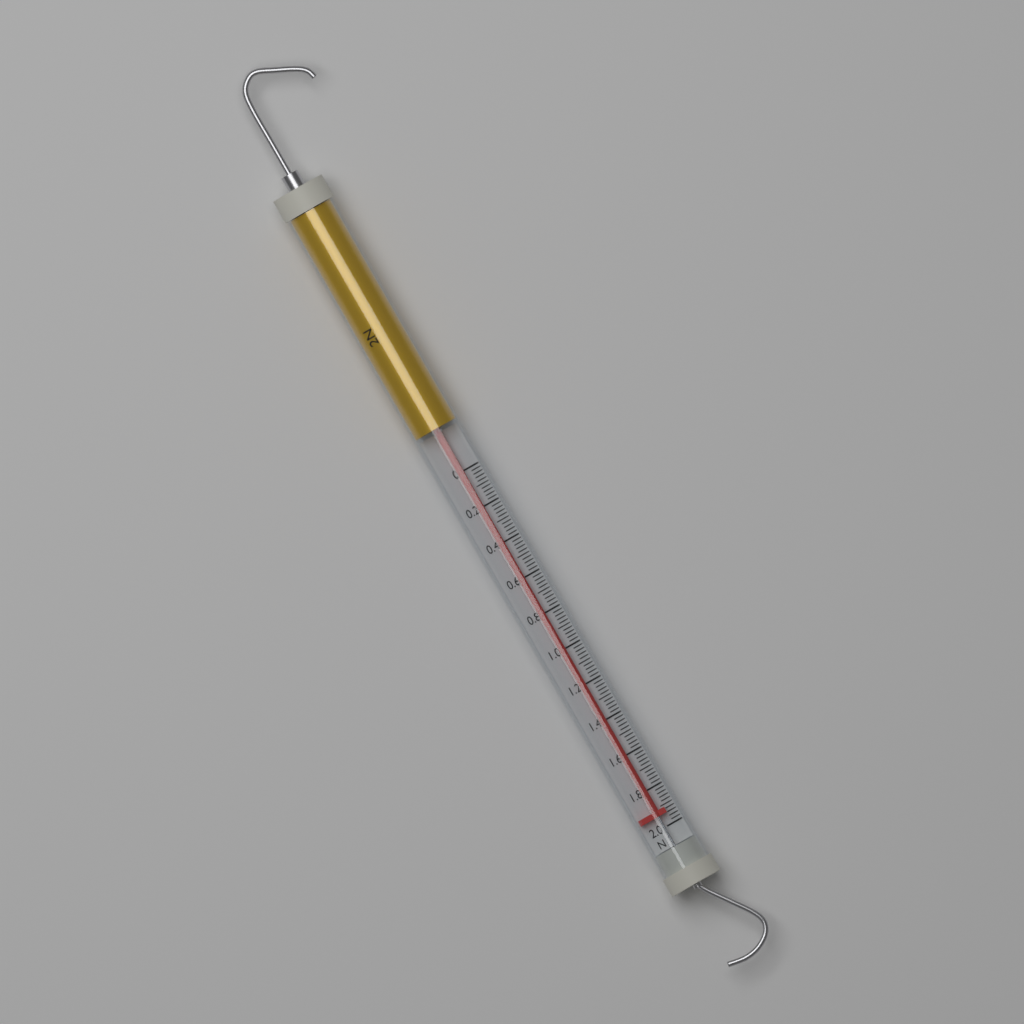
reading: 1.94 N
